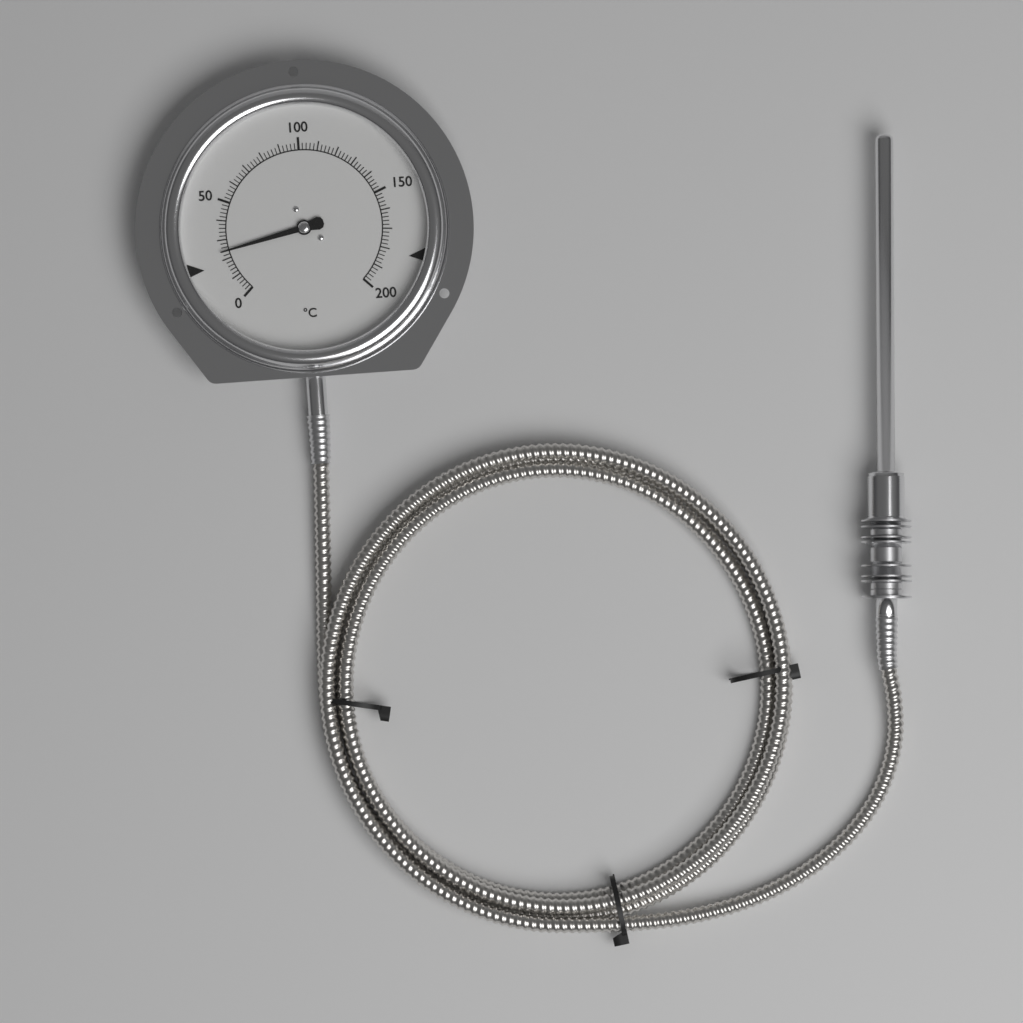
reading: 24 °C
